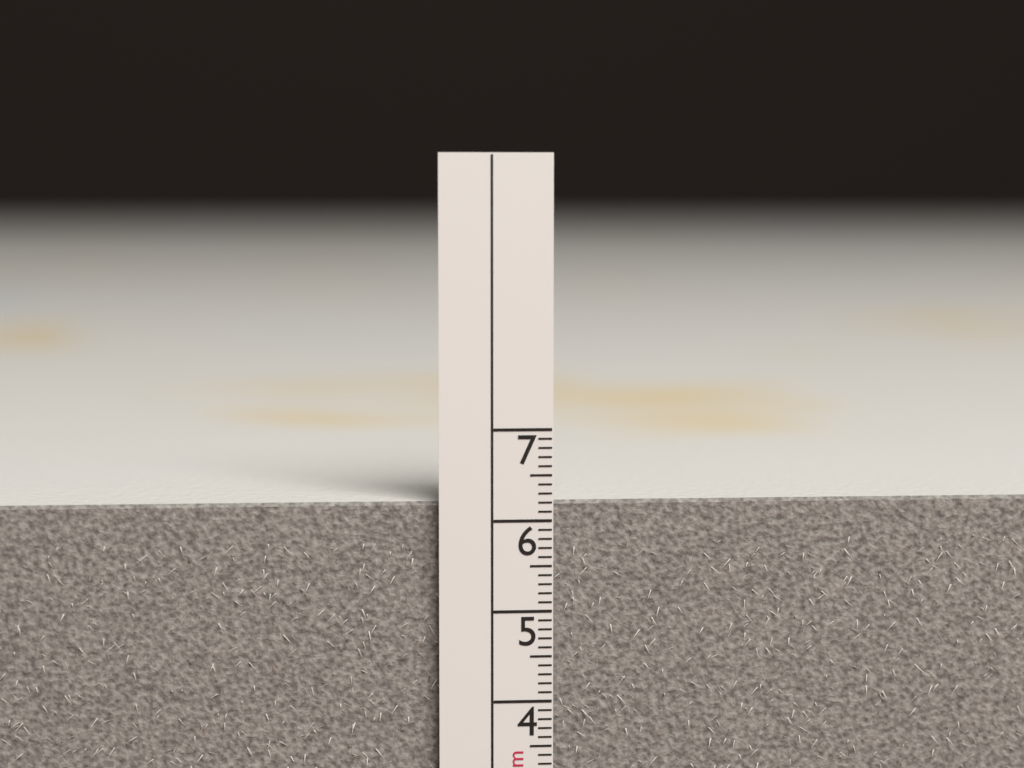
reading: 6.2 cm
